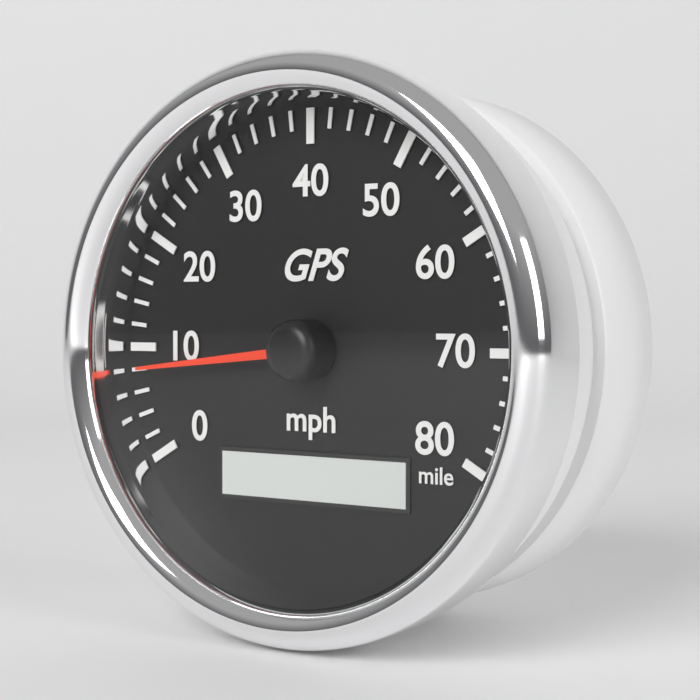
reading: 8 mph
